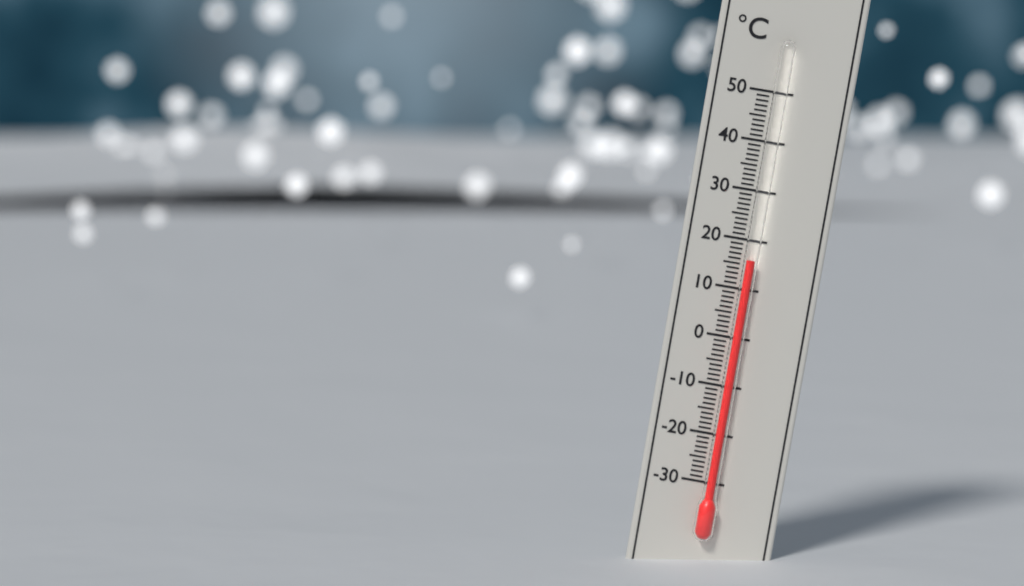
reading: 16 °C
